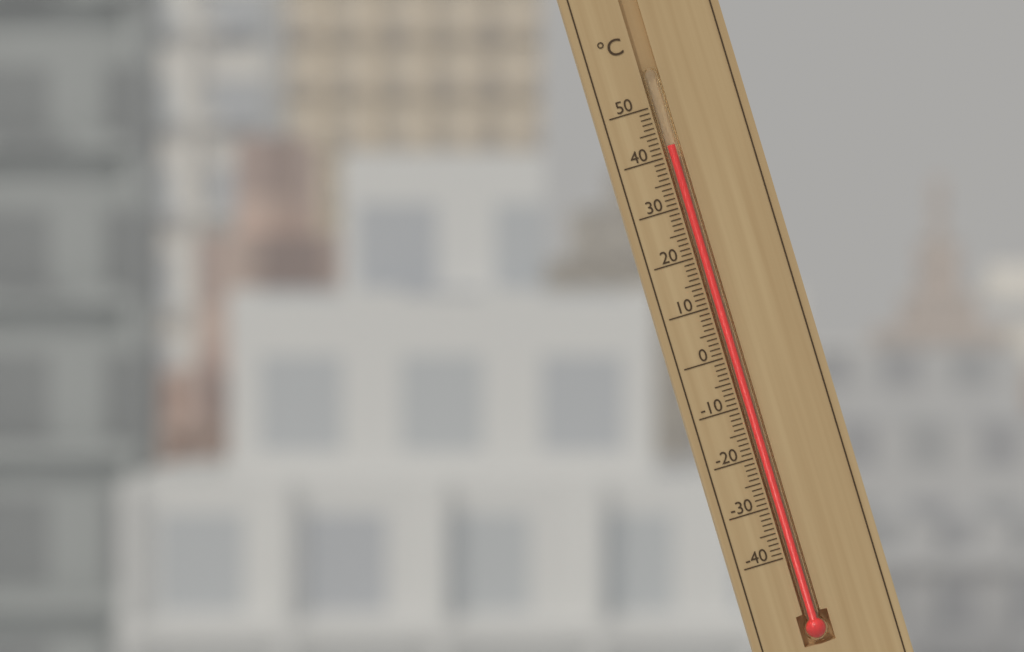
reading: 42 °C
